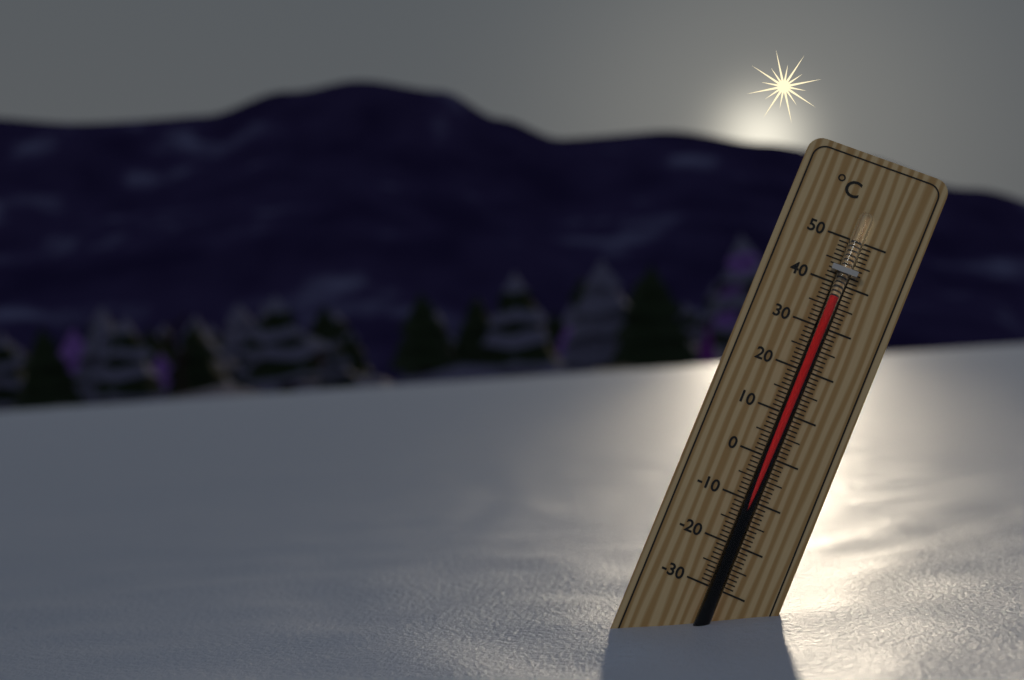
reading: 37 °C
